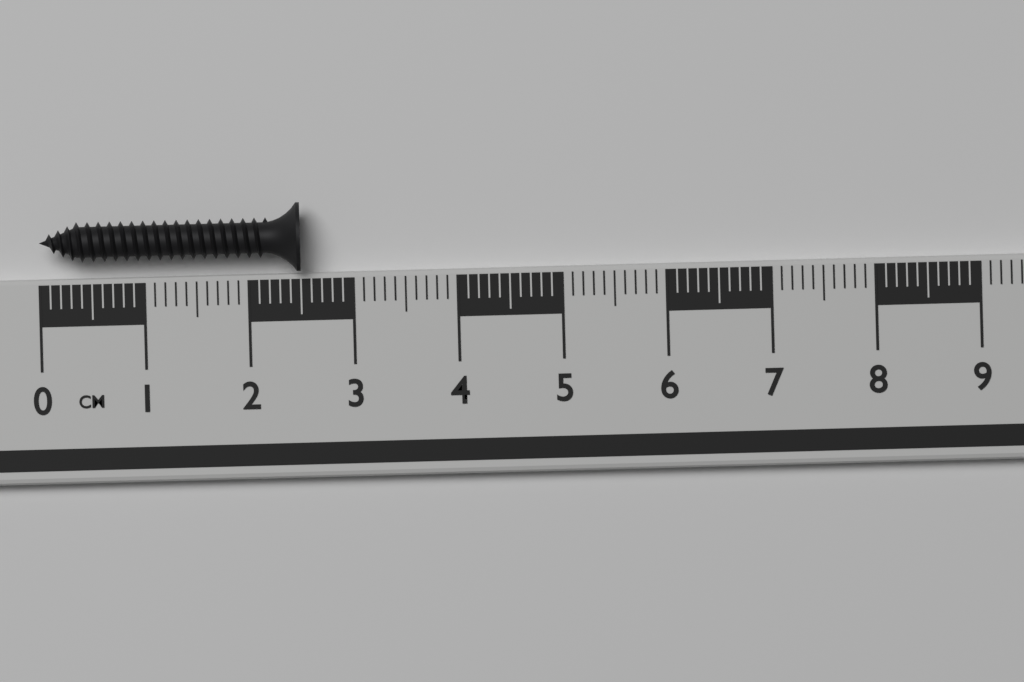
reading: 2.5 cm
